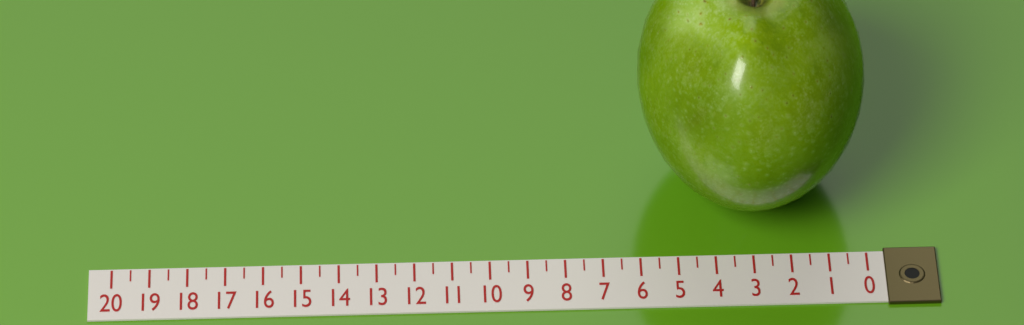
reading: 6.0 (no unit)
